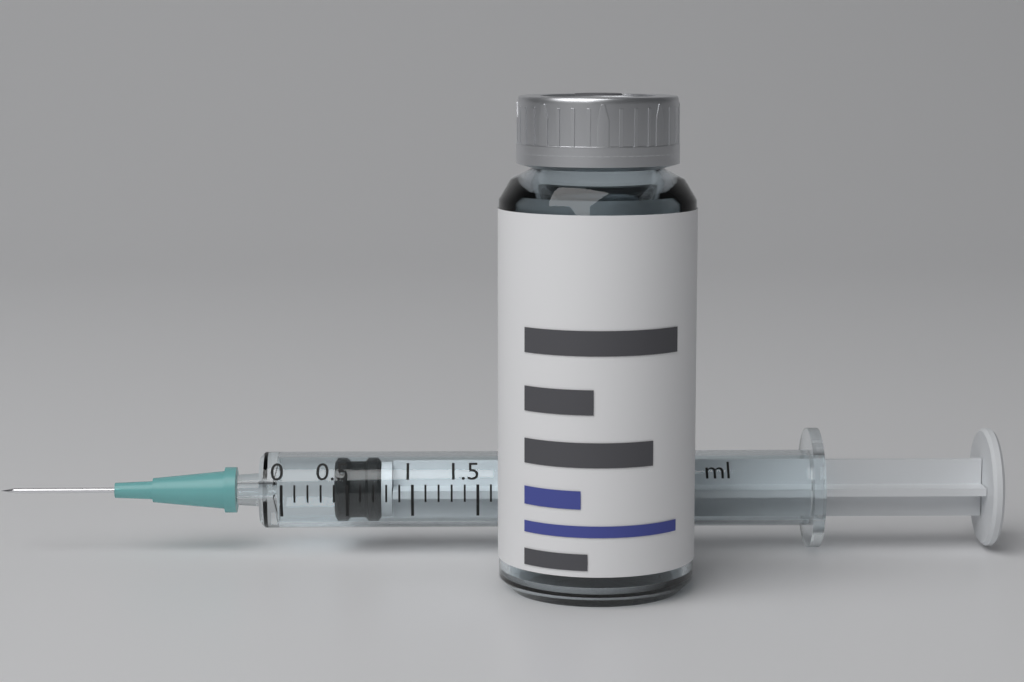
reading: 0.4 ml
